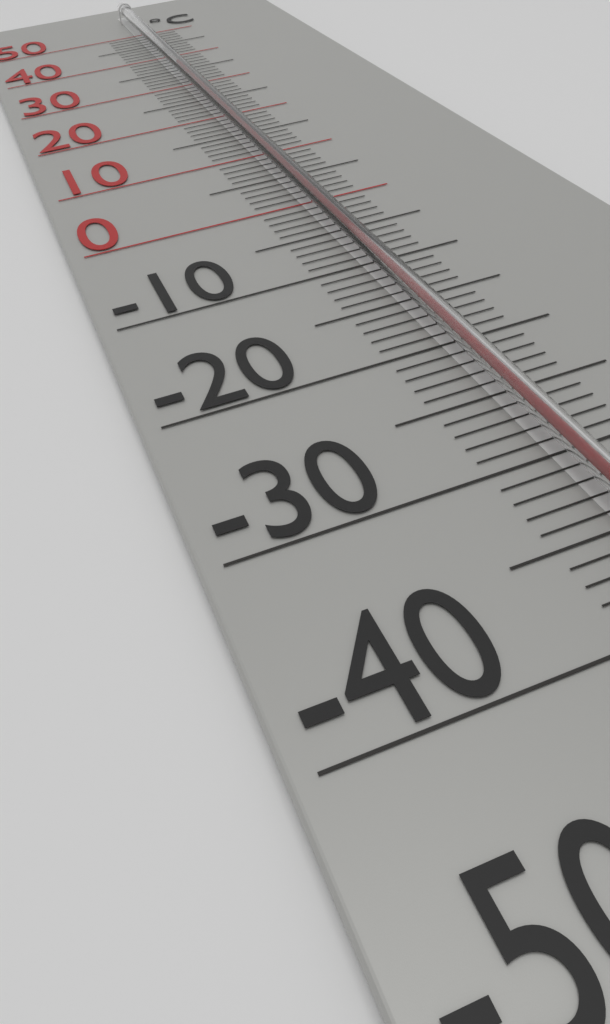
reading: 33 °C
